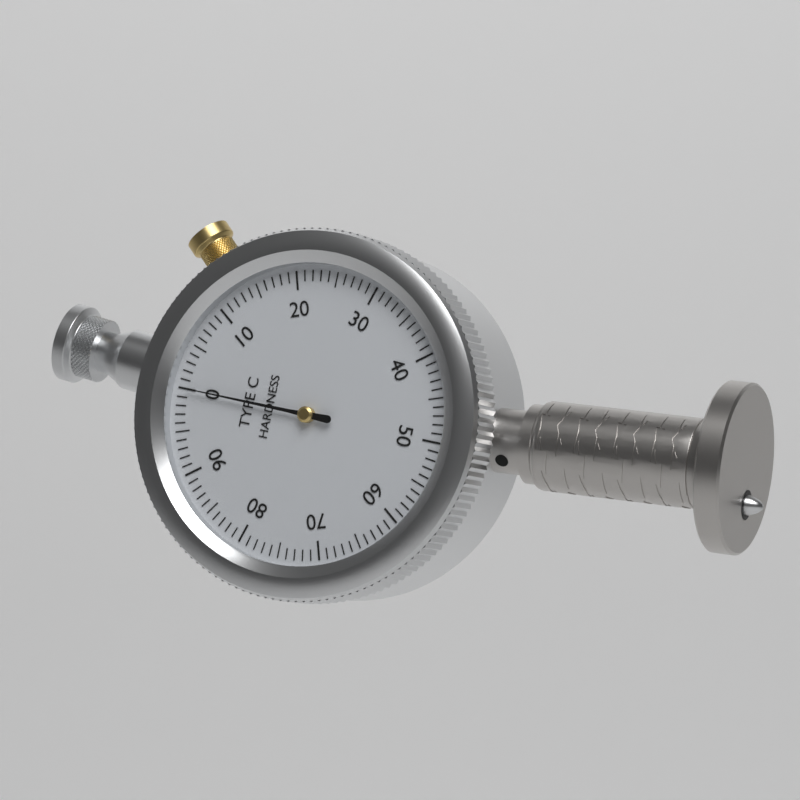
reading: 0 (no unit)
